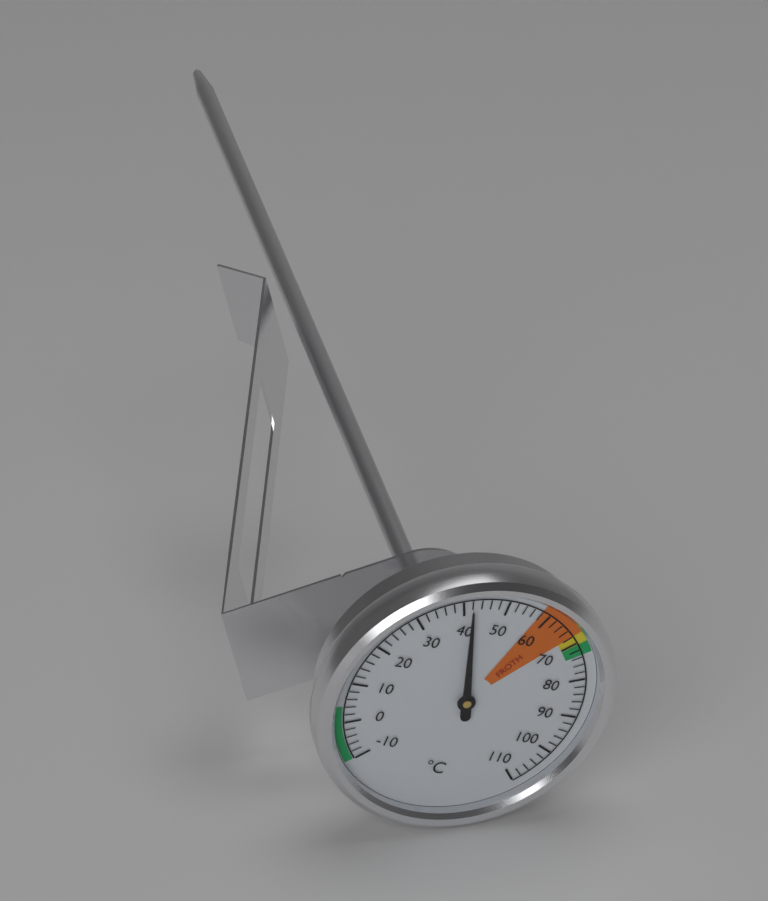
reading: 42 °C
